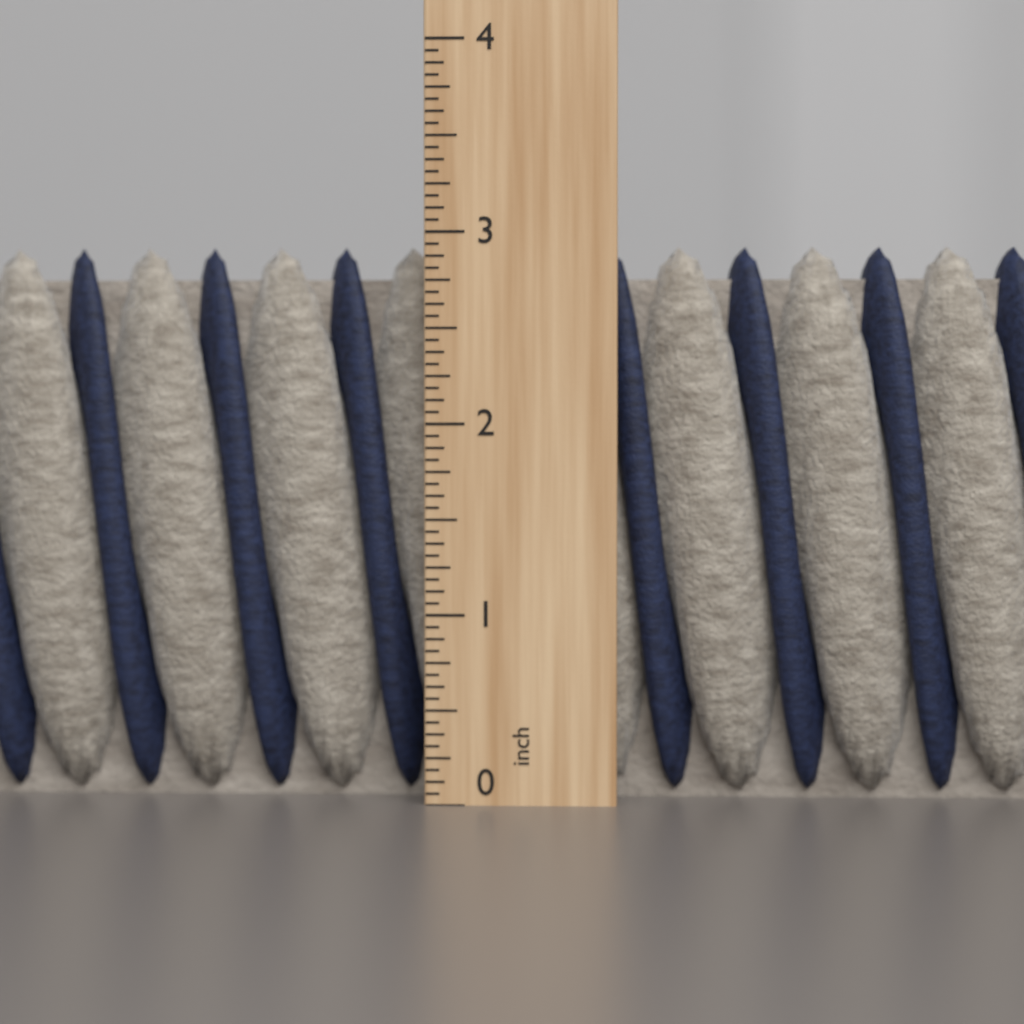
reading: 2.9375 inch
